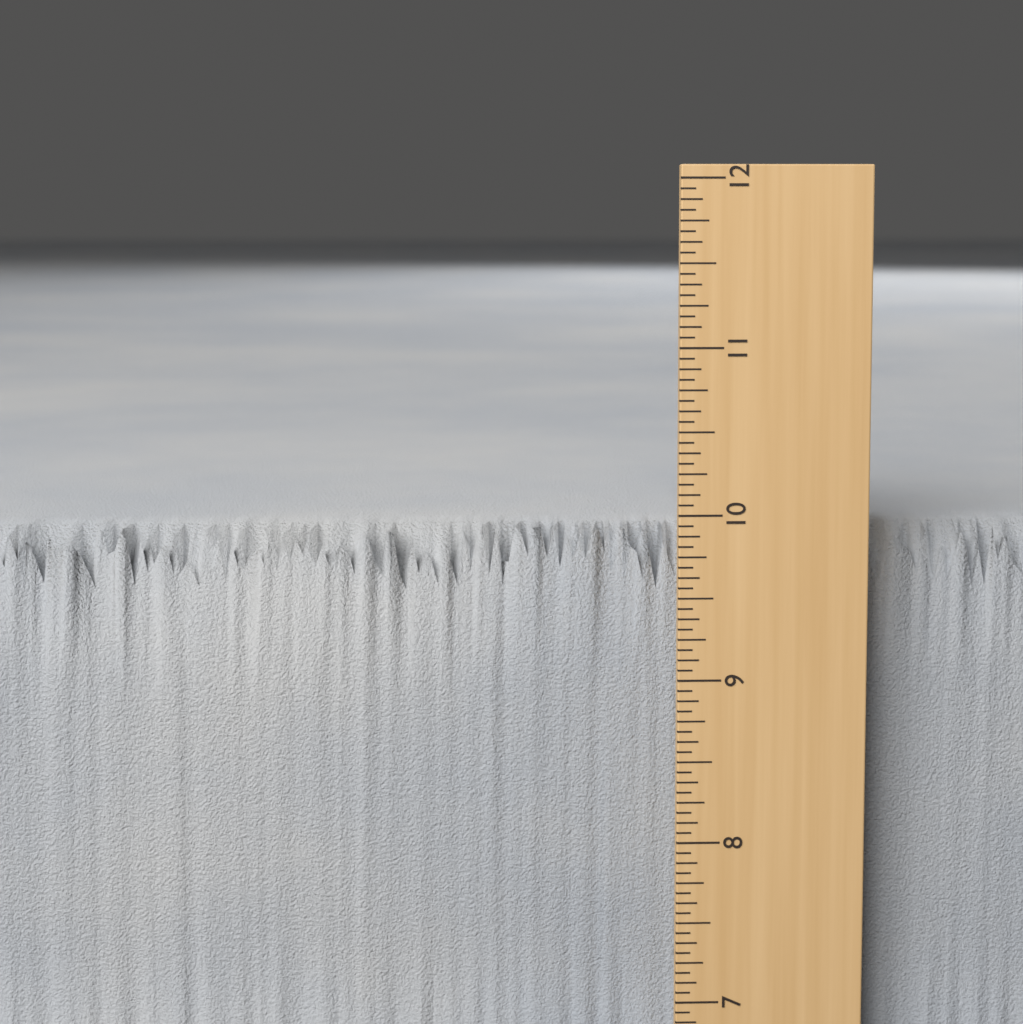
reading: 9.8750 in
